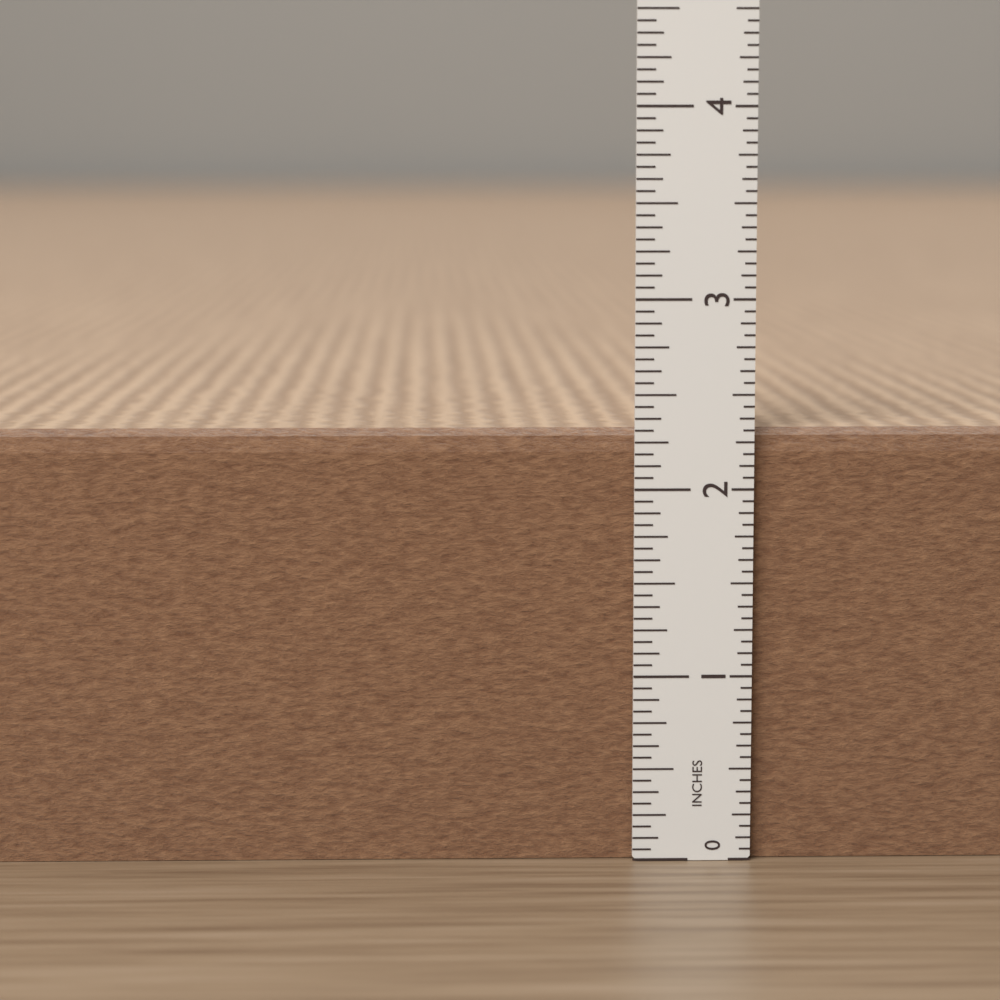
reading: 2.3125 in
